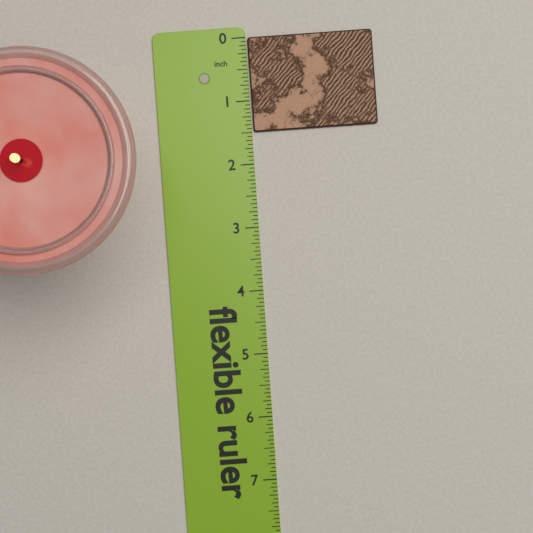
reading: 1.5000 in
